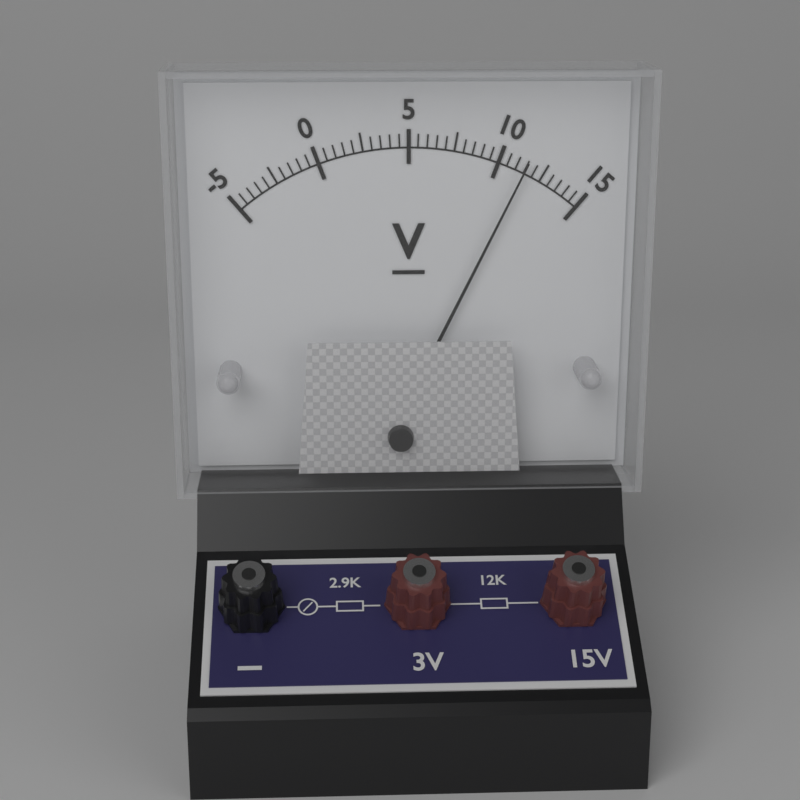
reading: 11.5 V
